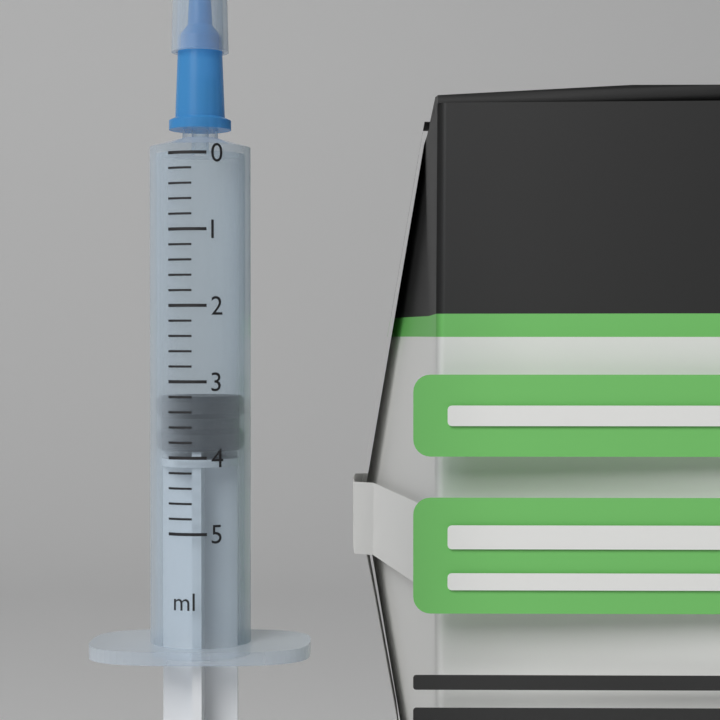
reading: 3.2 ml
